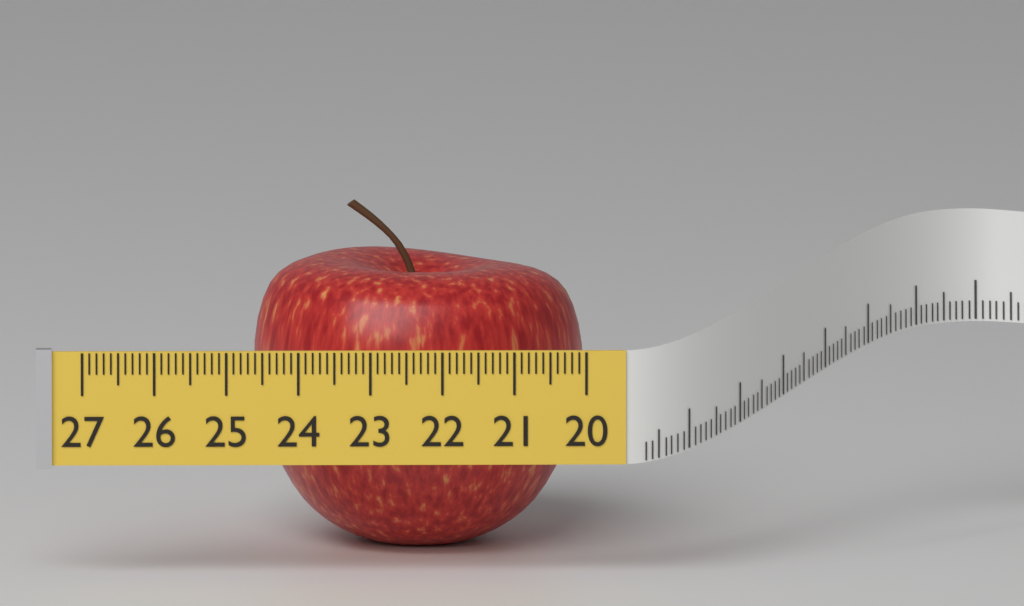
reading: 24.6 (no unit)
